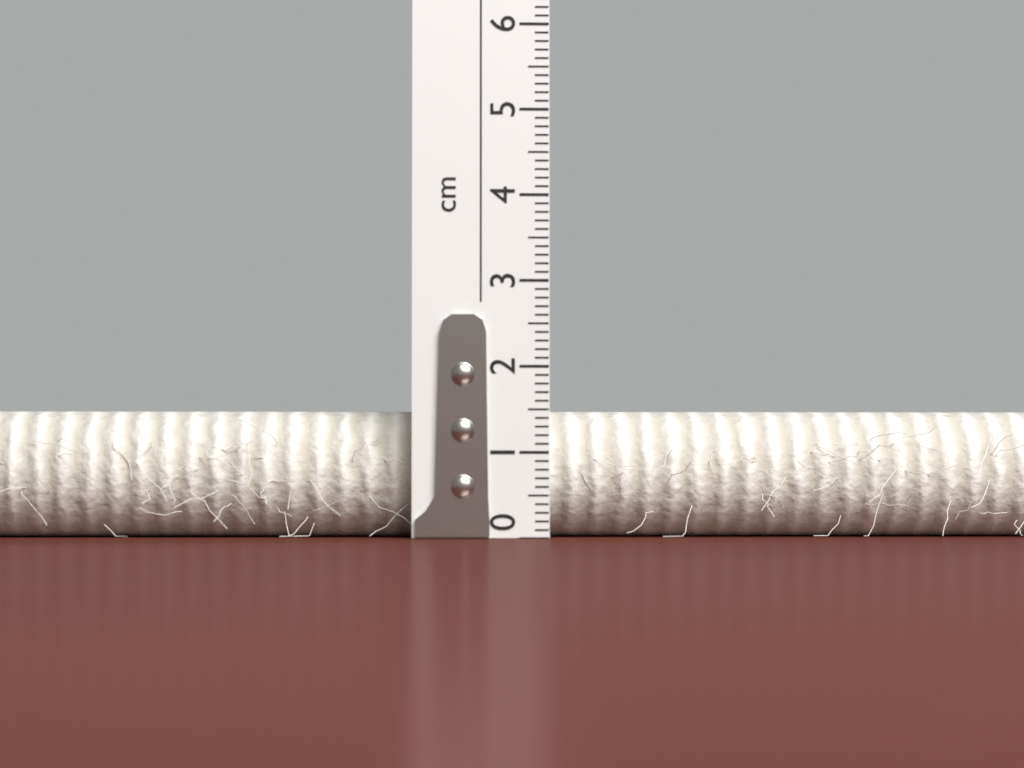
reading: 1.5 cm
